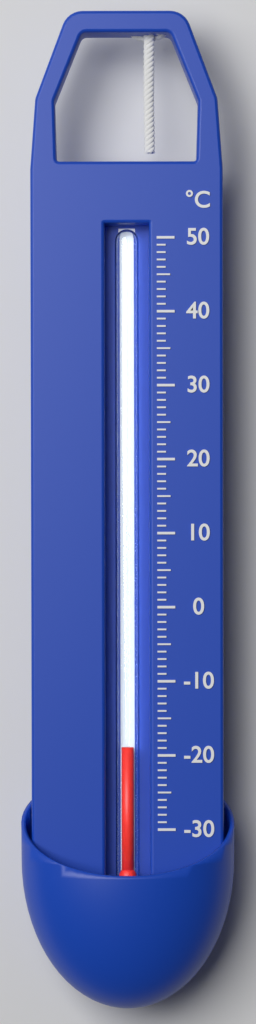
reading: -19 °C
